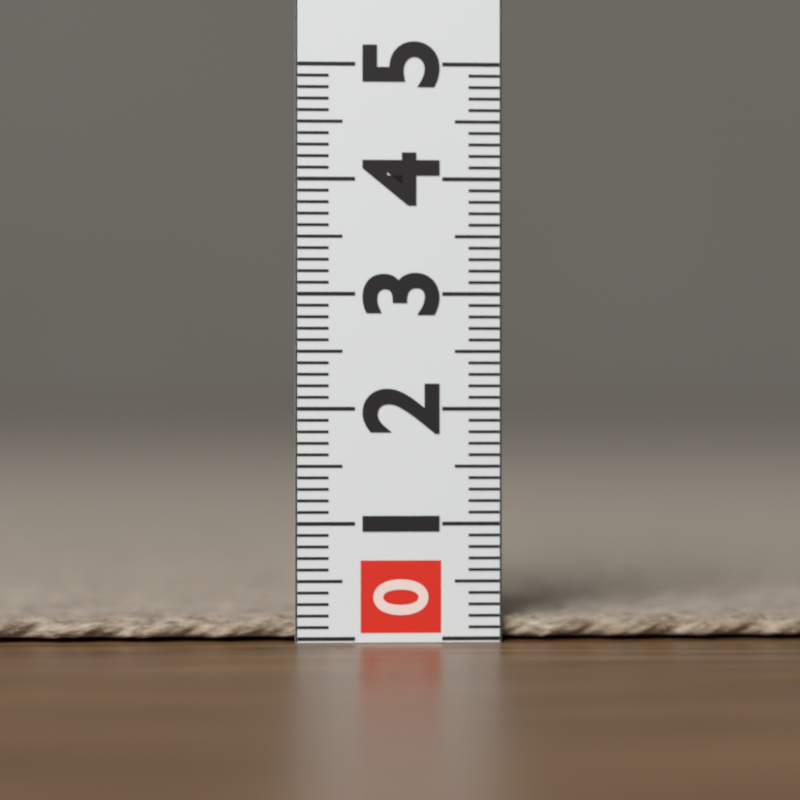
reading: 0.2 (no unit)
